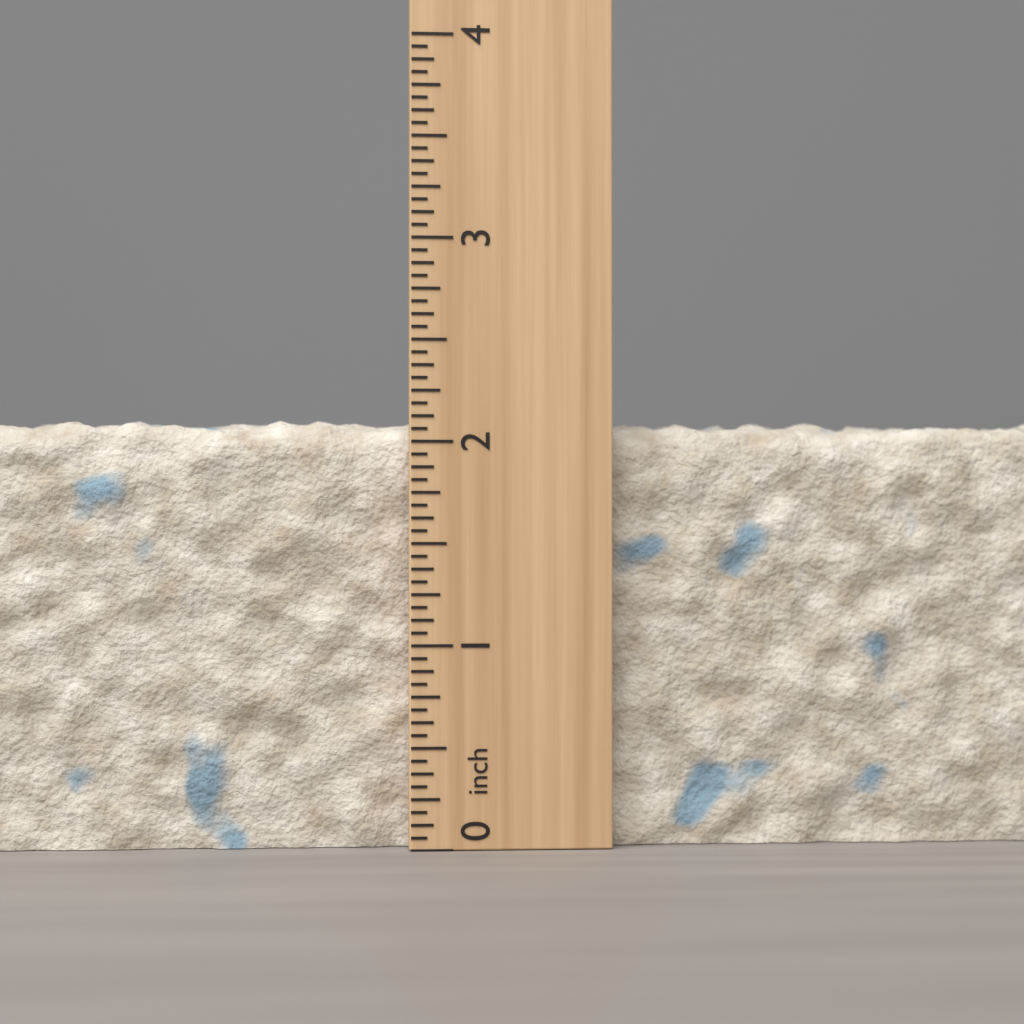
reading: 2.1250 inch
